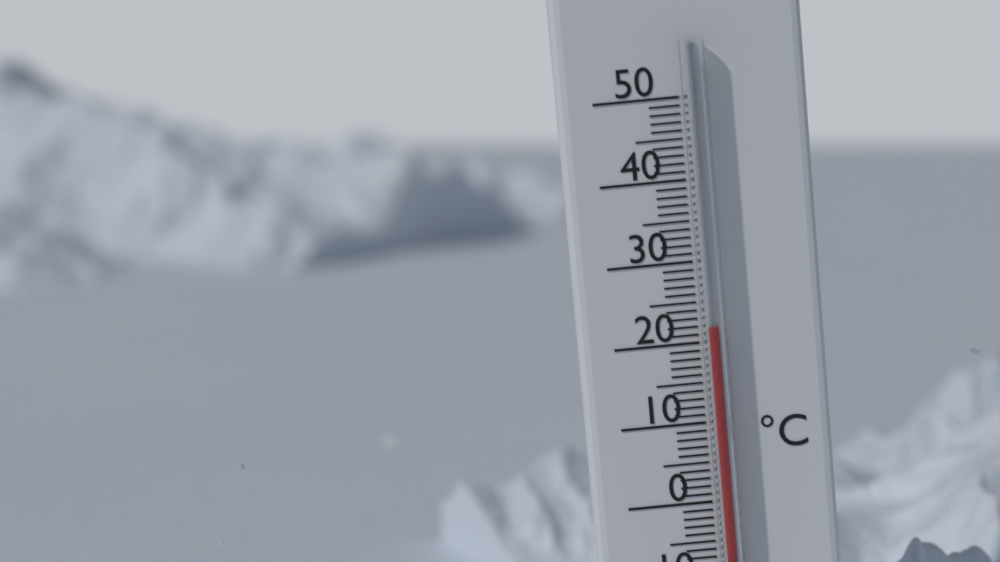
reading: 22 °C
